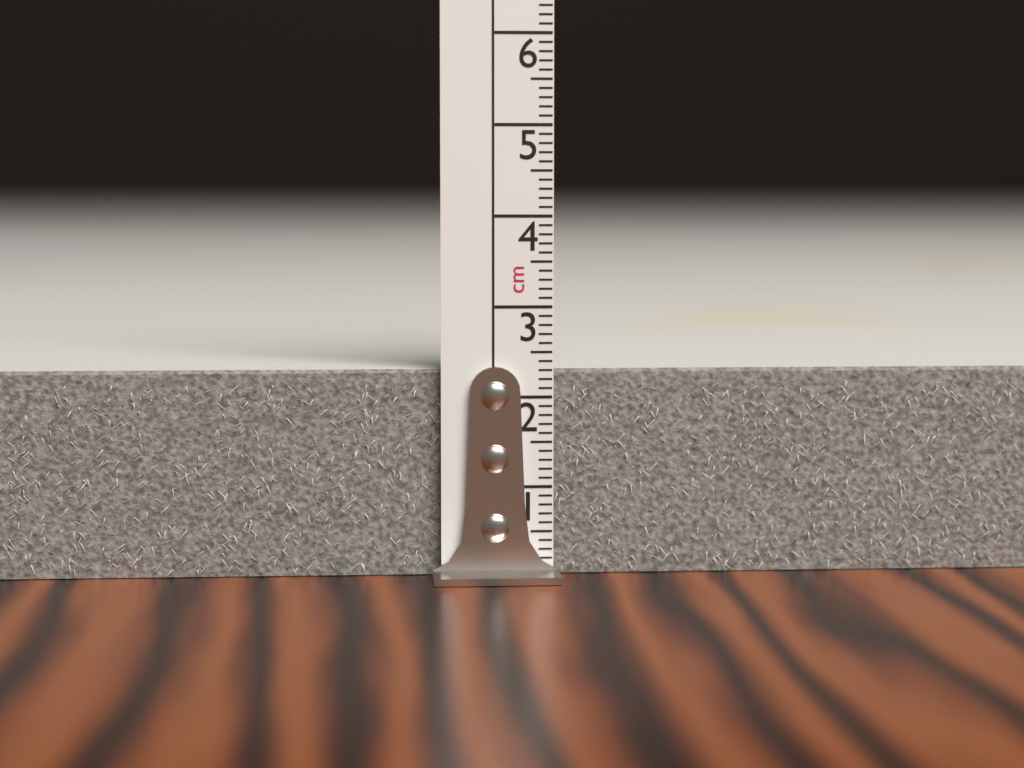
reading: 2.3 cm
